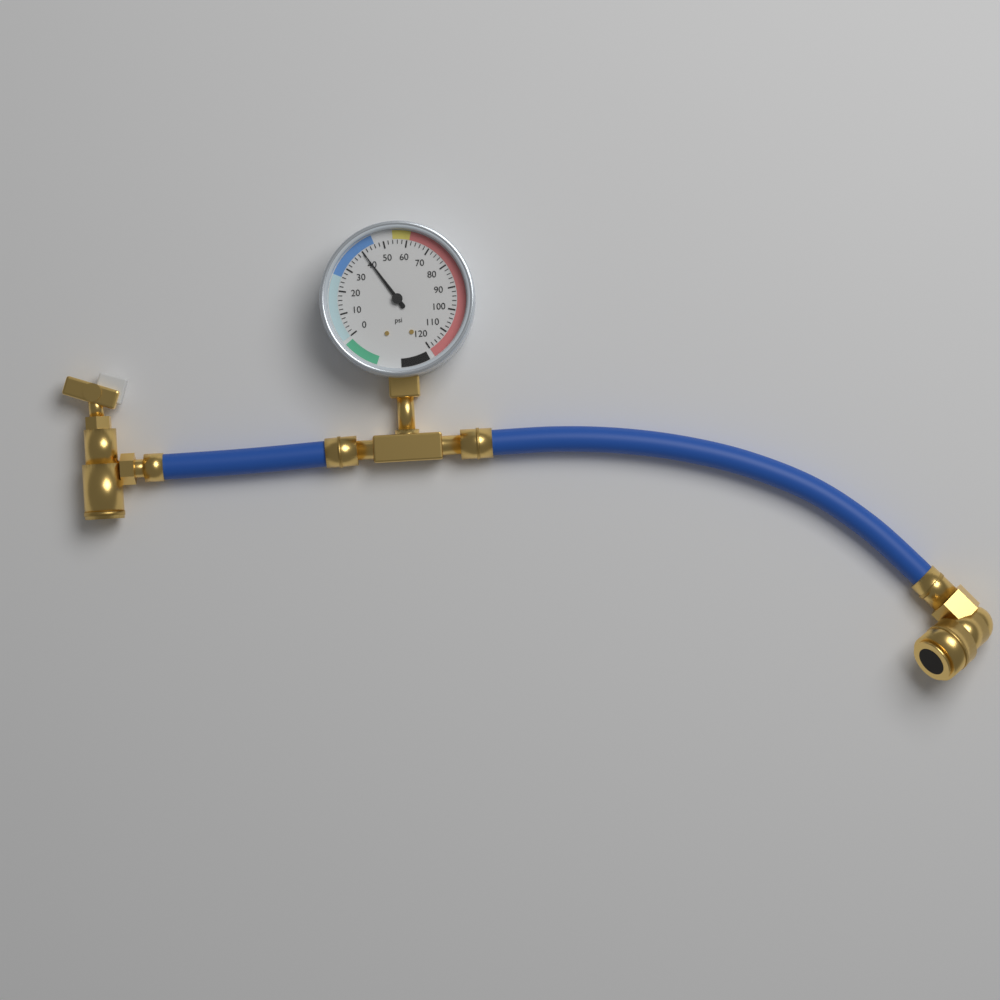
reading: 40 psi
